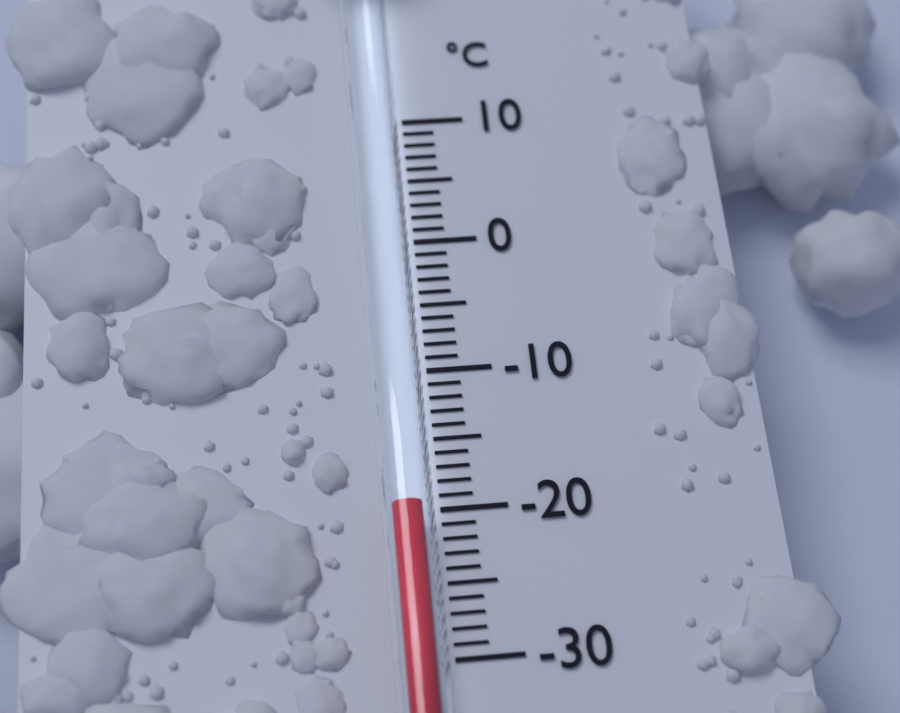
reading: -20 °C
